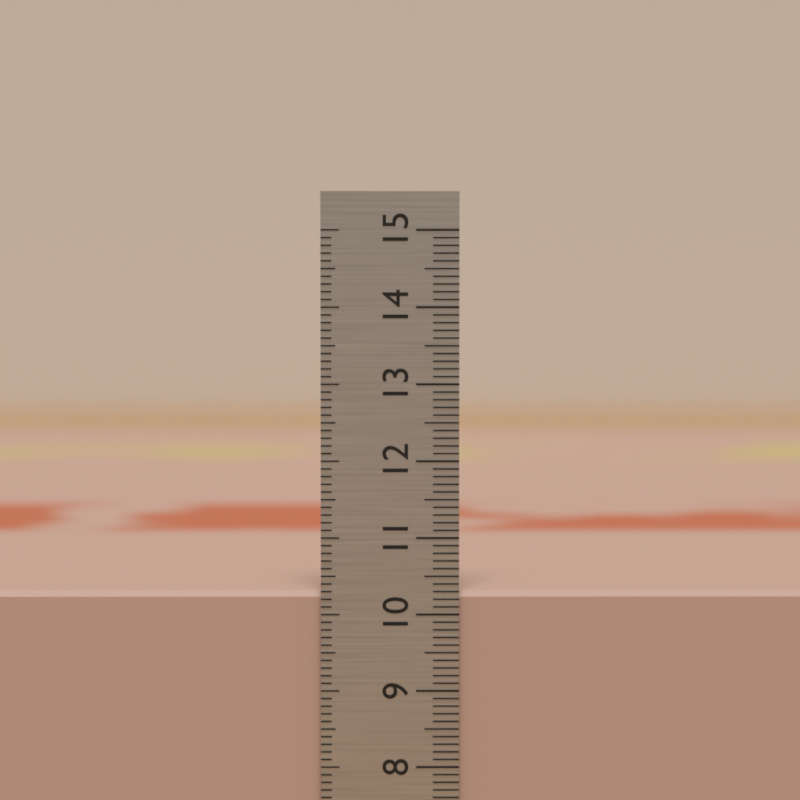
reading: 10.3 cm
